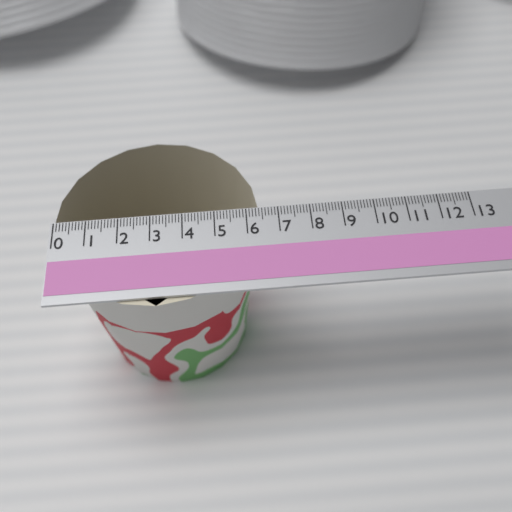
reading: 6.4 (no unit)
